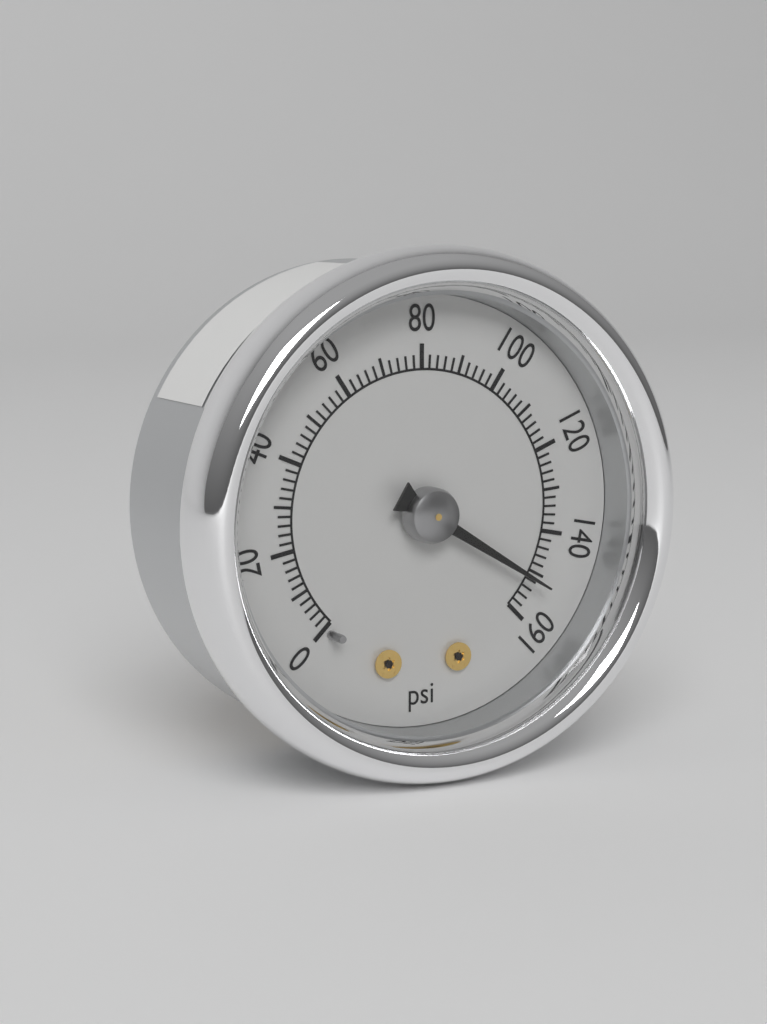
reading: 152 psi
